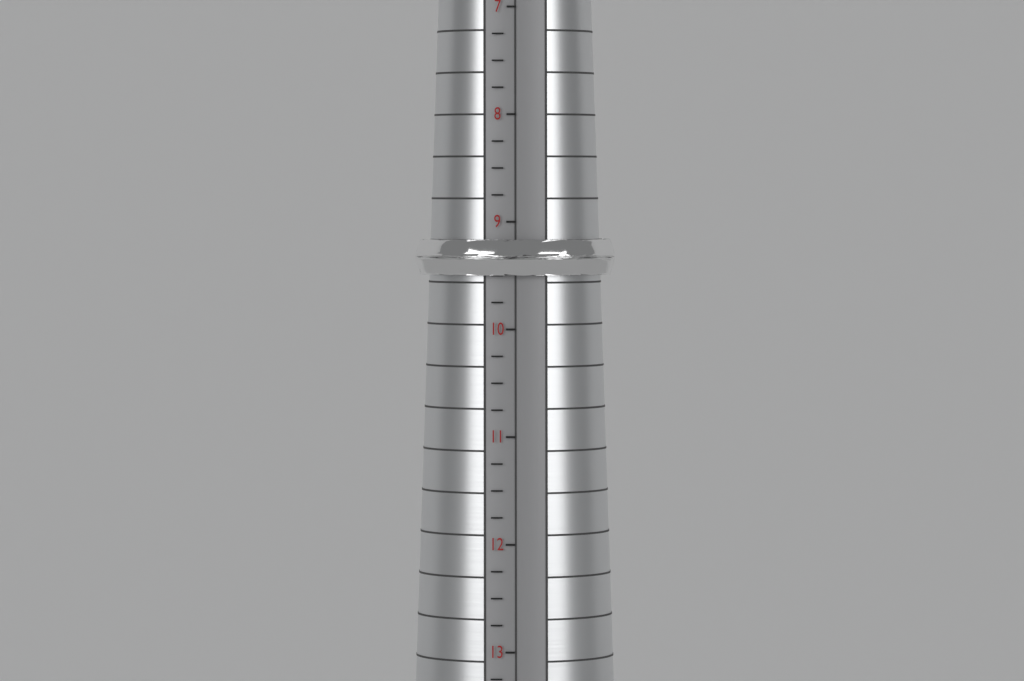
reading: 9.50 (no unit)
